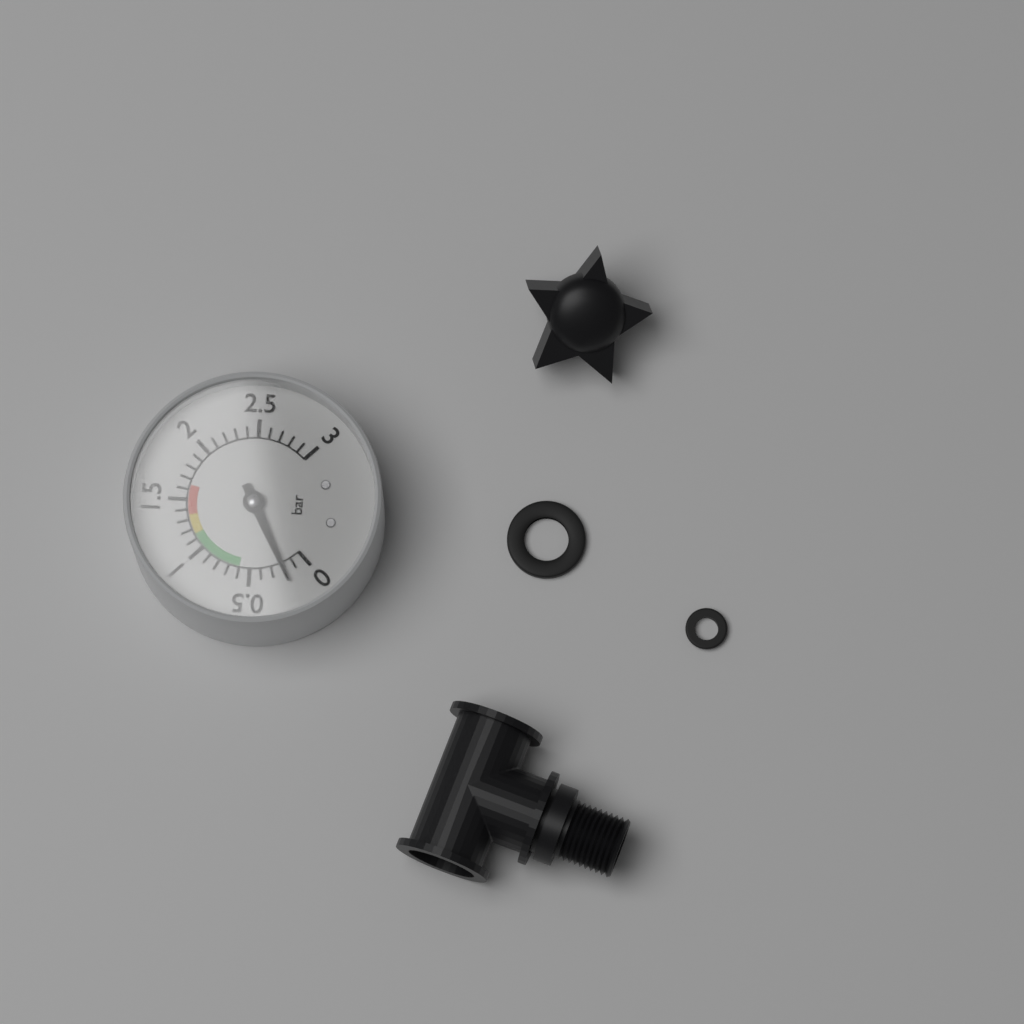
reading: 0.2 bar
